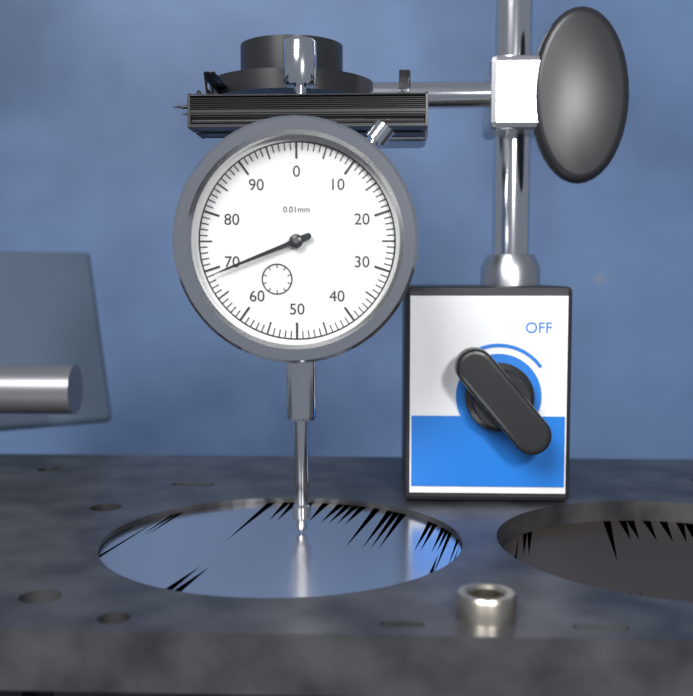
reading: 69 0.01mm
